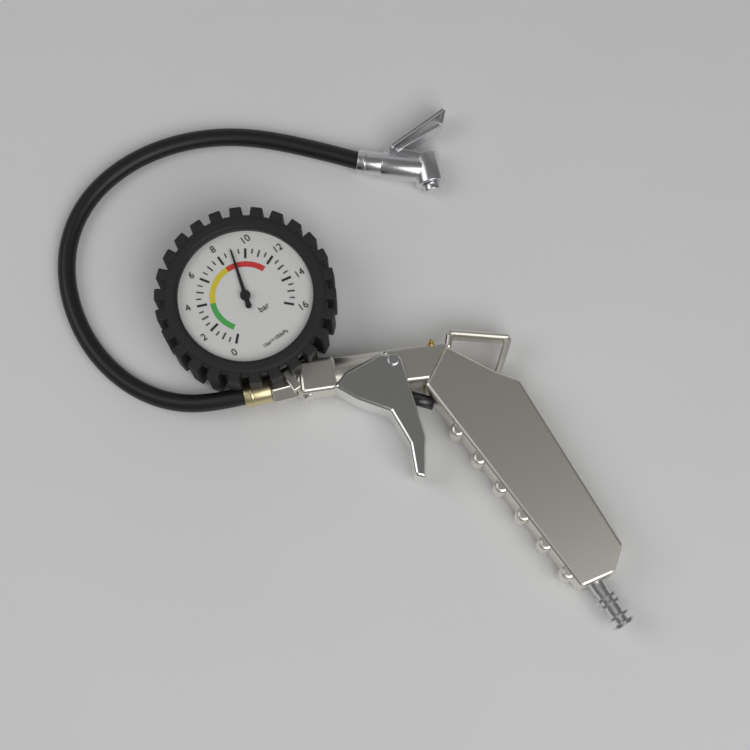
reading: 9.0 bar
